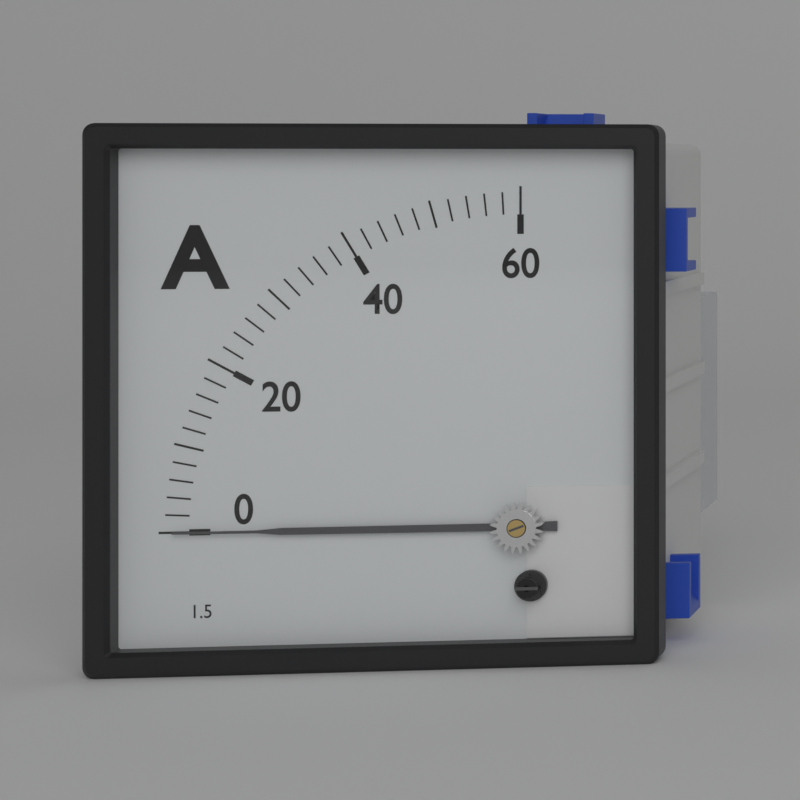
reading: 0 A
